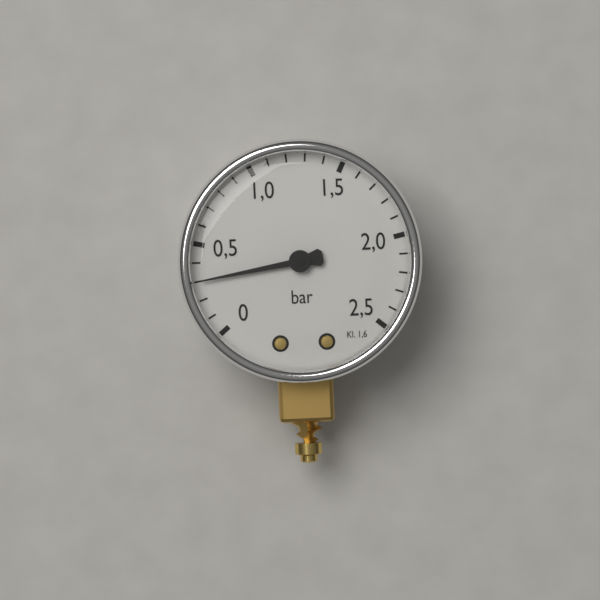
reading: 0.3 bar
